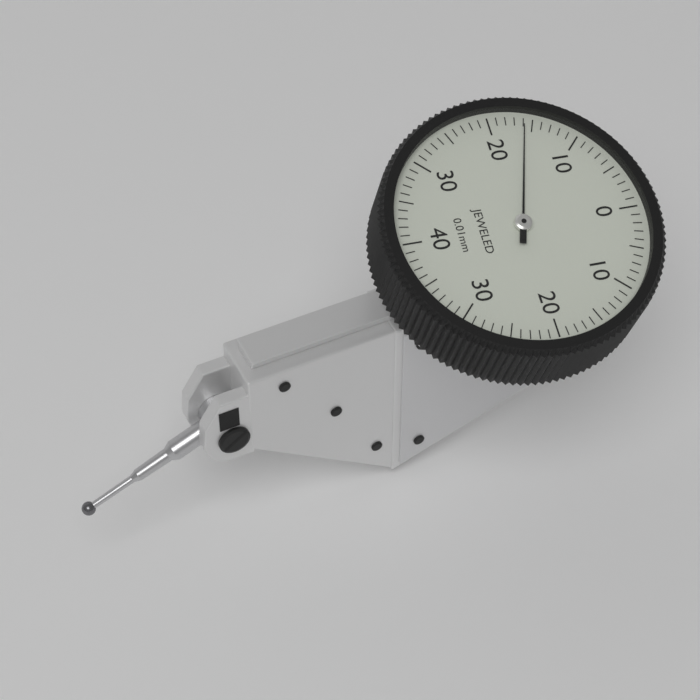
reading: 0.16 mm
